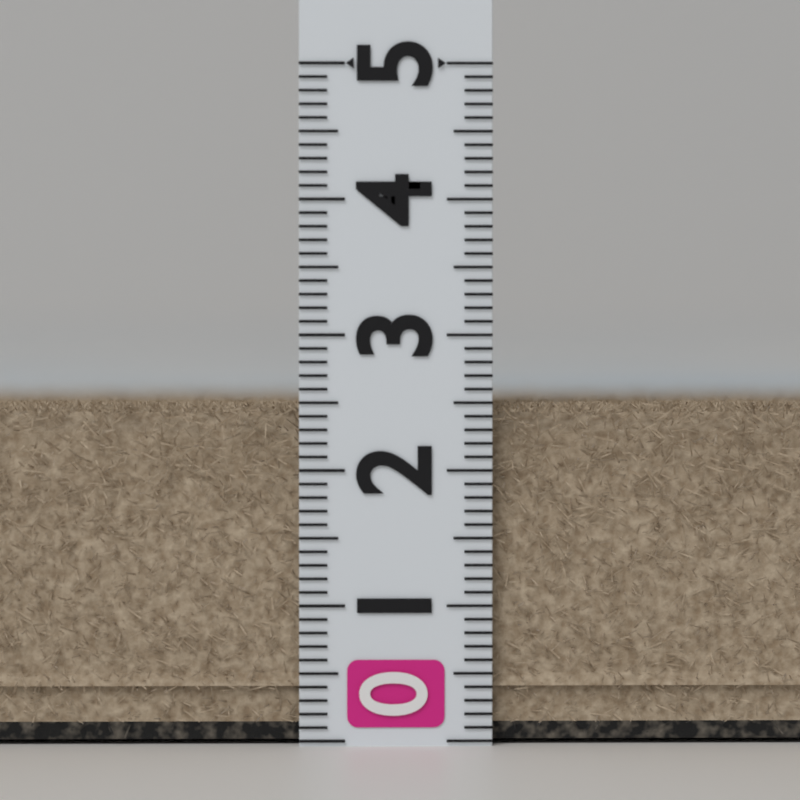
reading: 2.5 (no unit)
